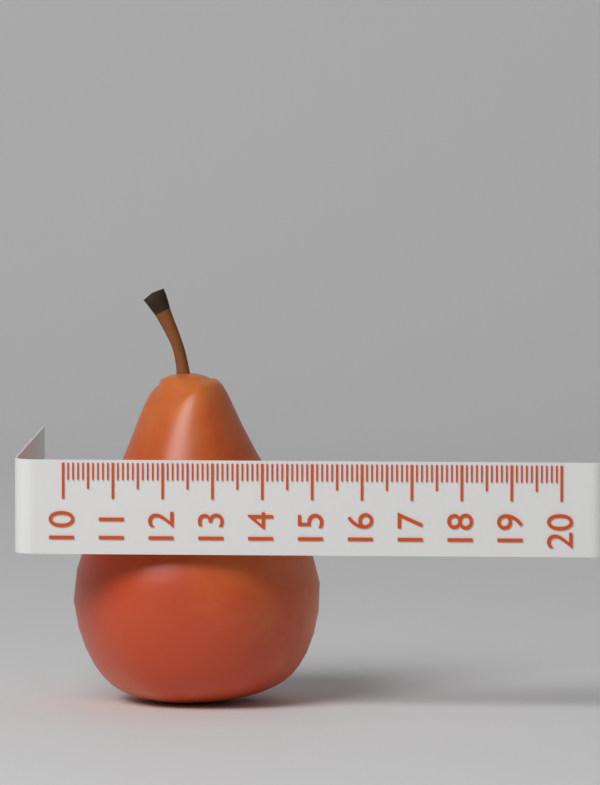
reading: 15.0 (no unit)
